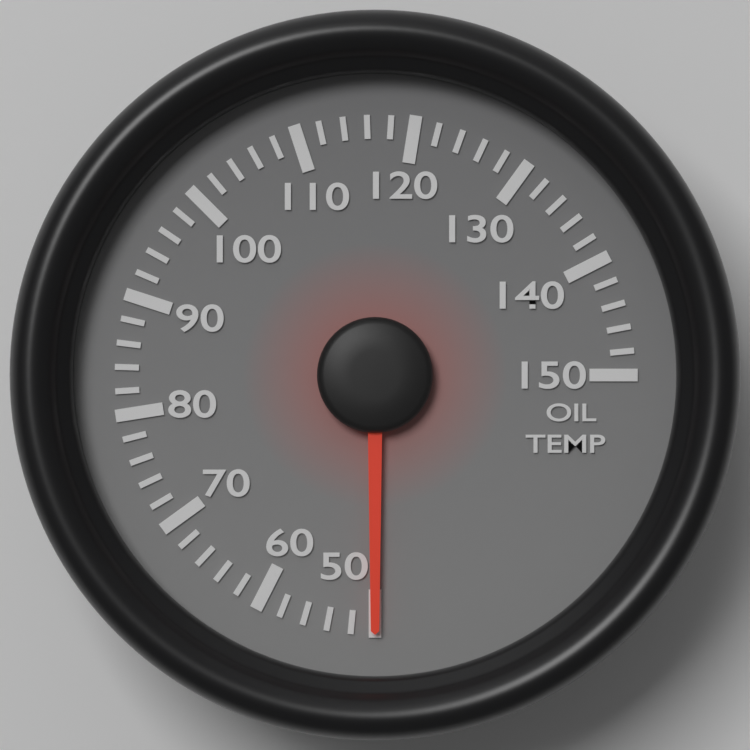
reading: 50 (no unit)
